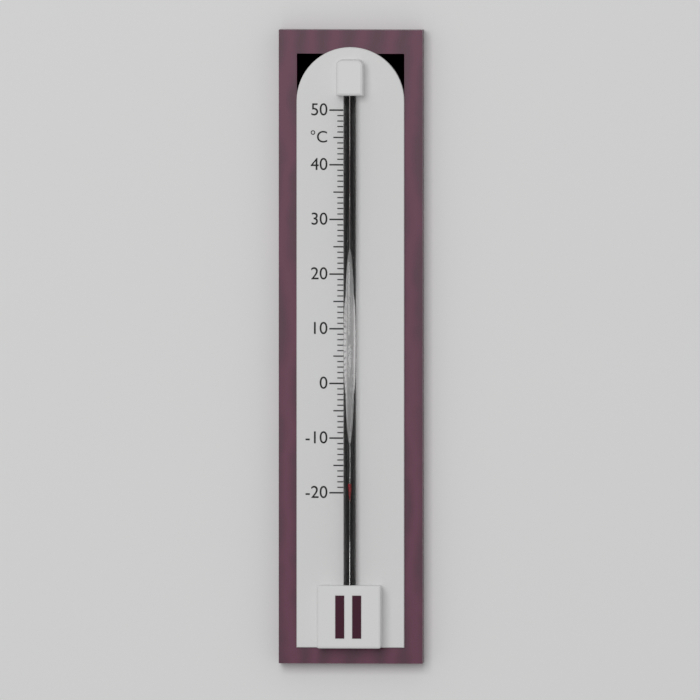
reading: -18 °C
